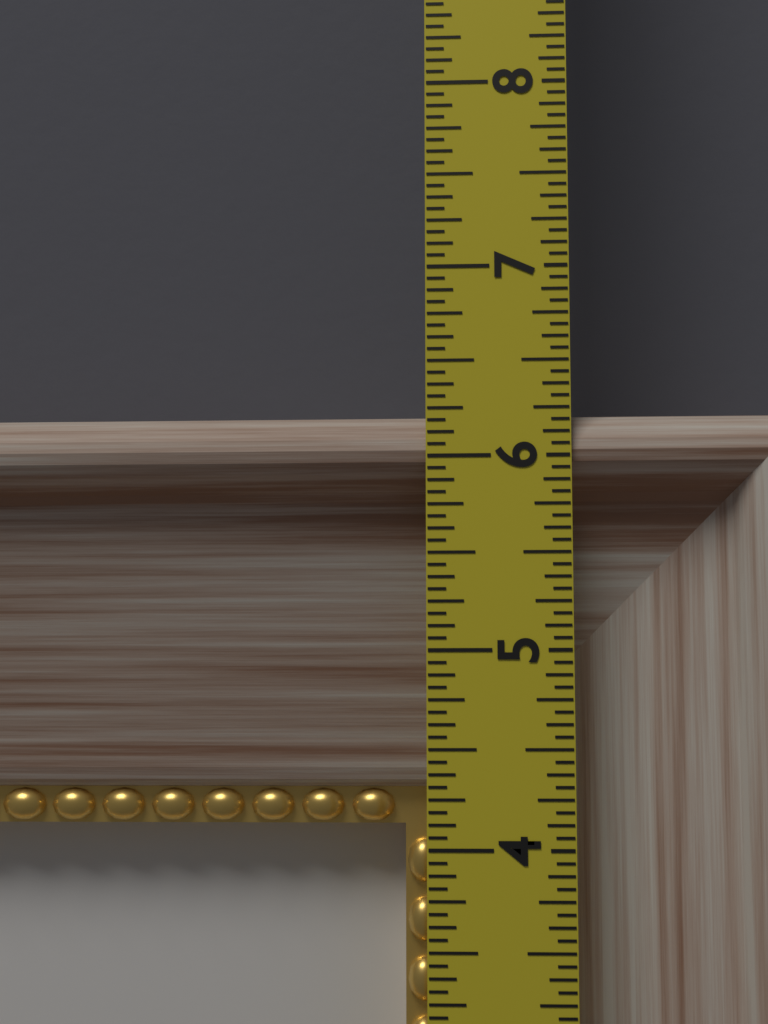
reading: 6.2500 in
